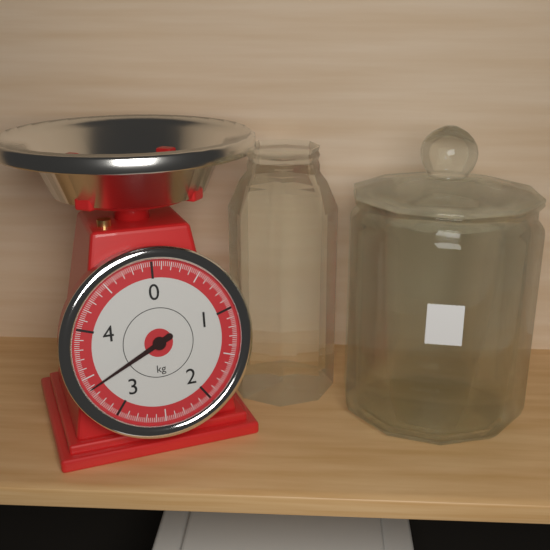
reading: 3.38 kg
